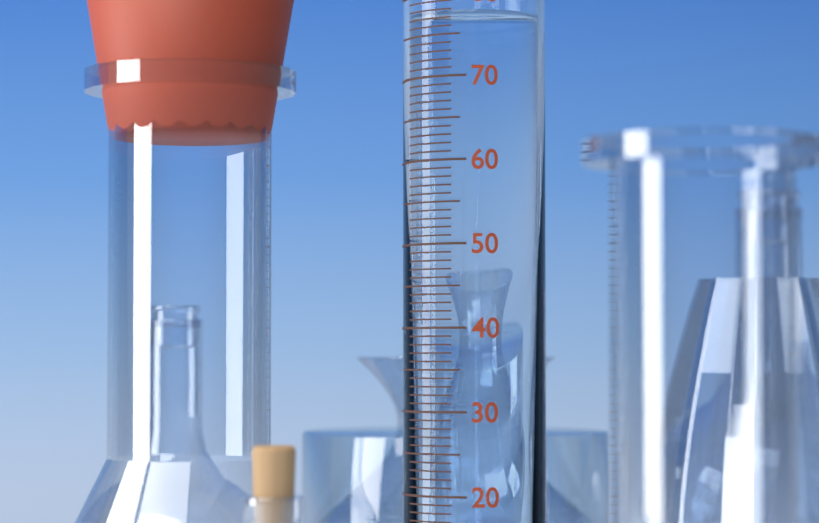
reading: 78 ml
